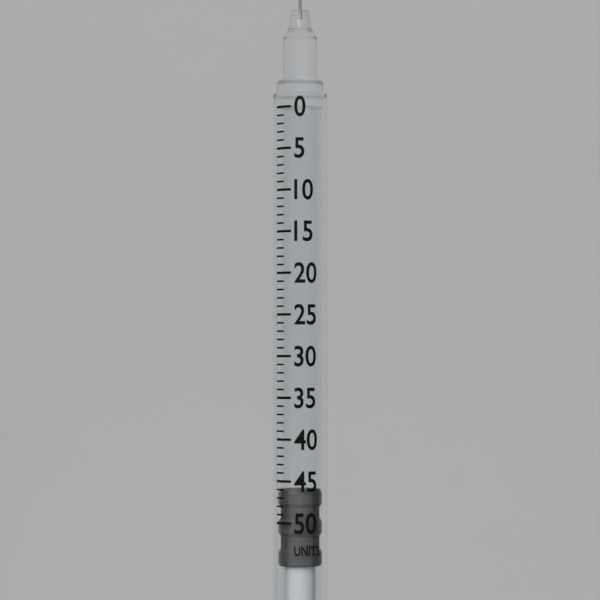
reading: 46 units
